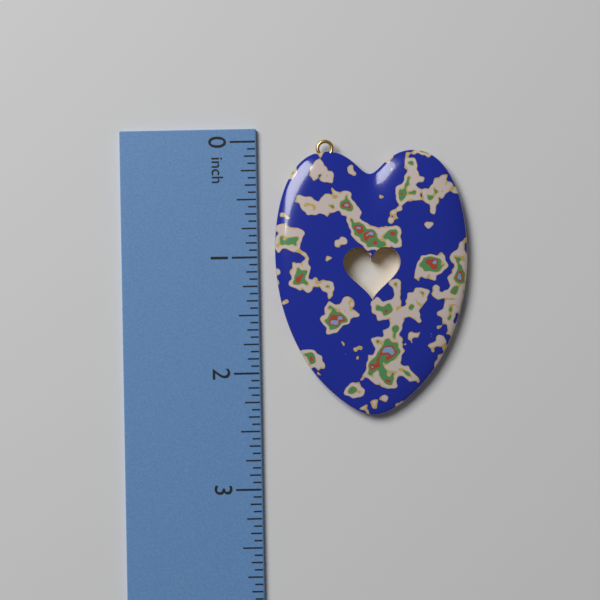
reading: 2.3750 in
